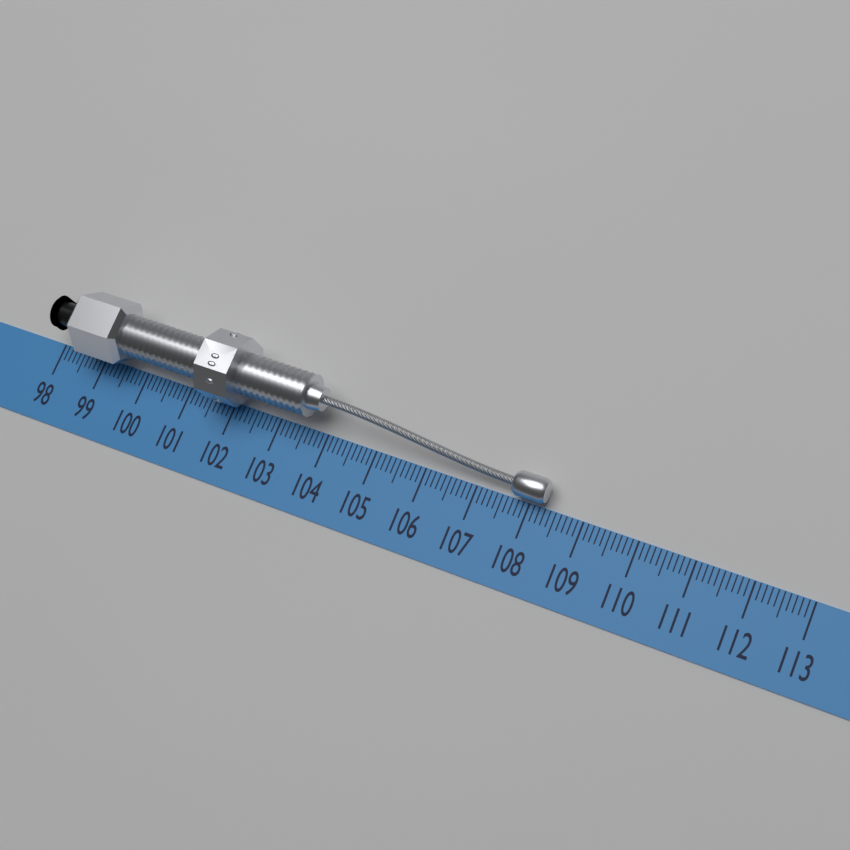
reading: 108.3 (no unit)
